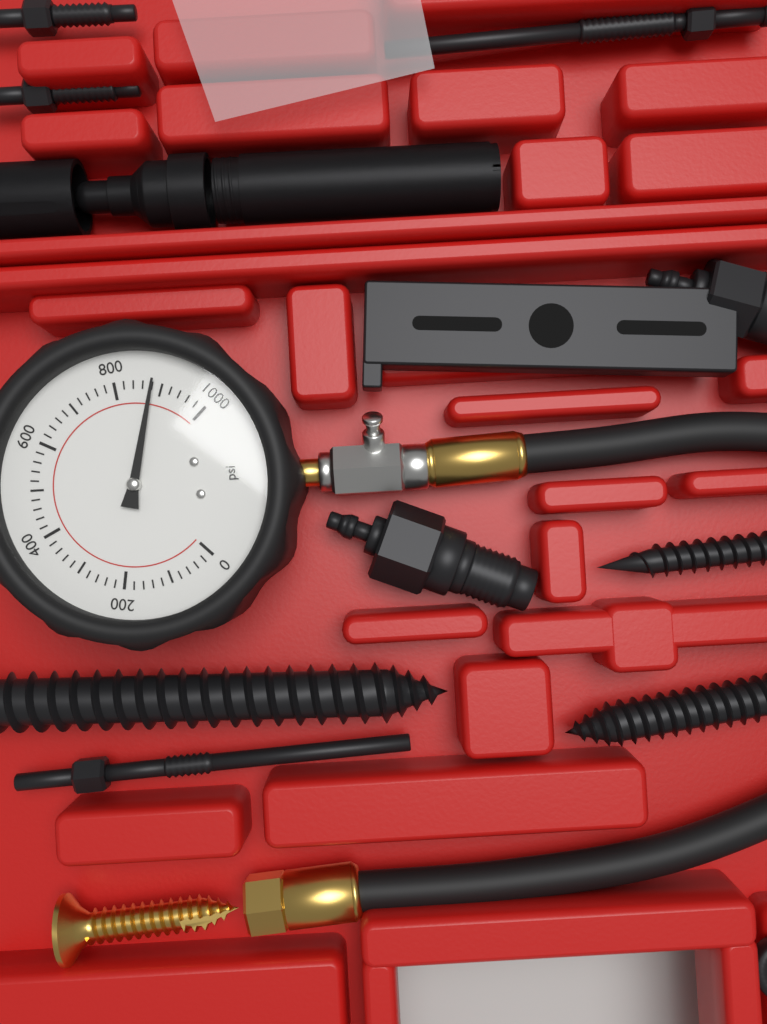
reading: 880 psi
